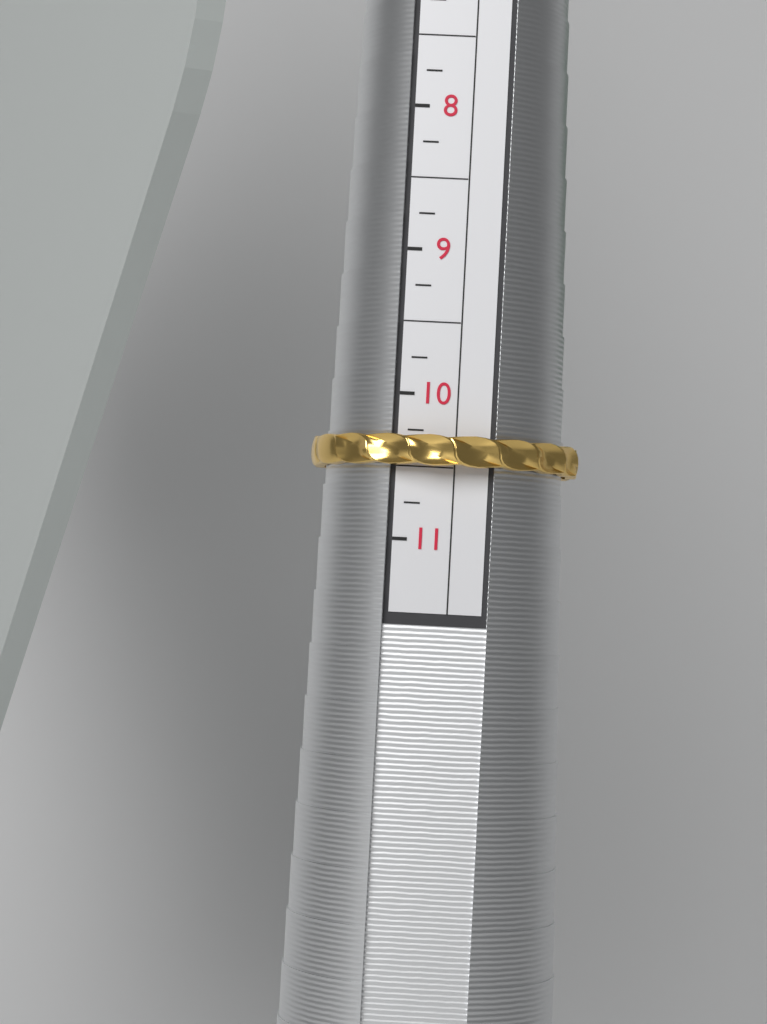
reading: 10.50 (no unit)
